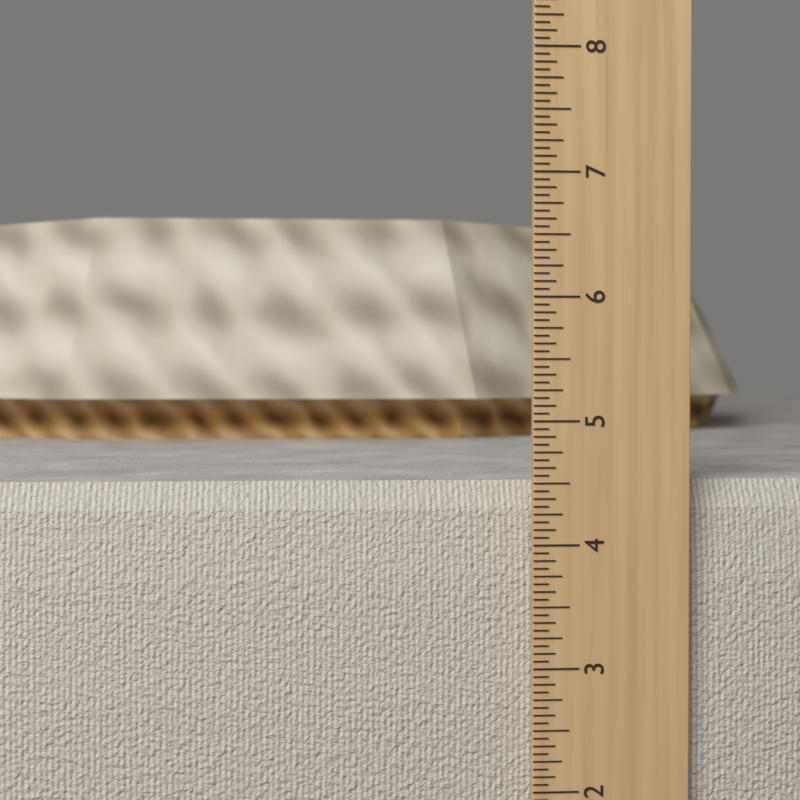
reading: 4.5000 in
